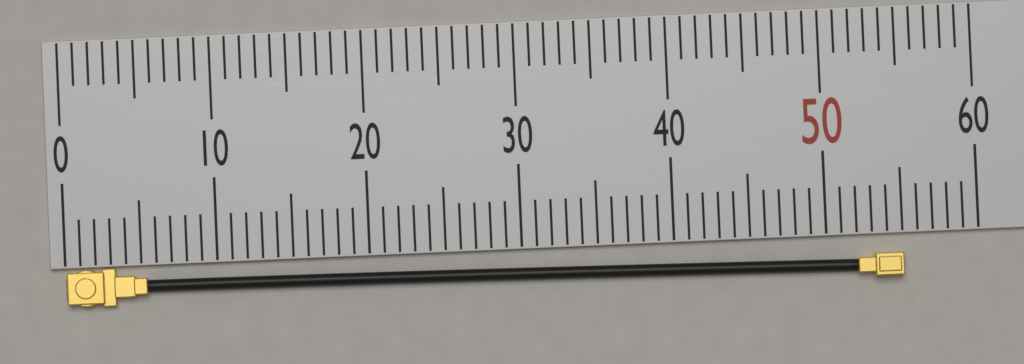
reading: 55 (no unit)
